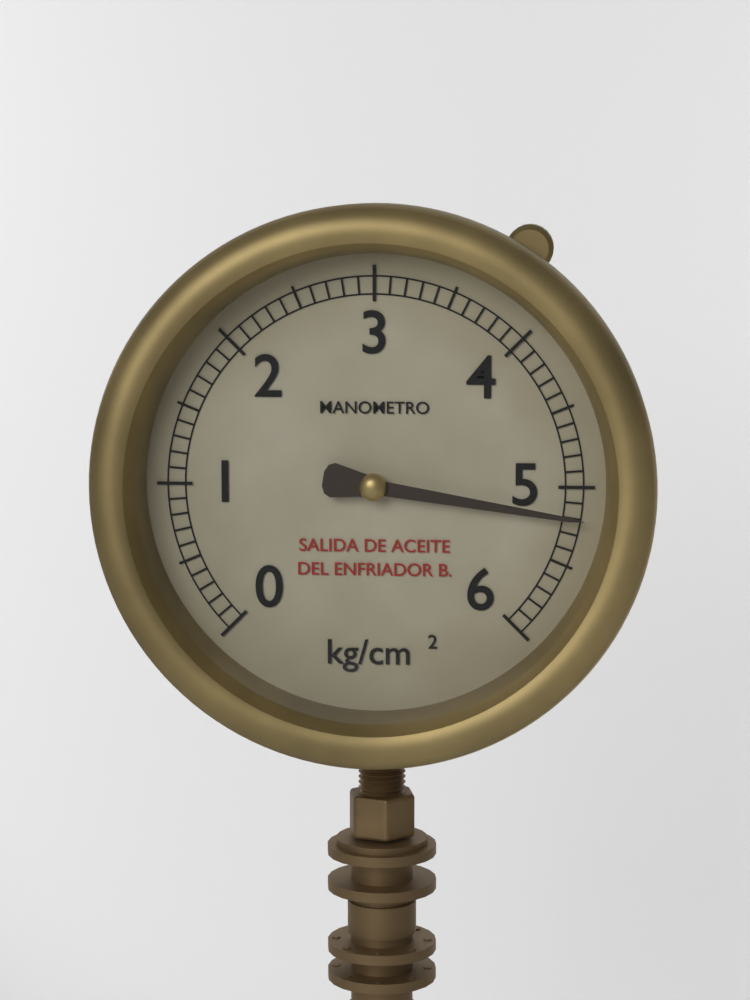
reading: 5.2 kg/cm²
